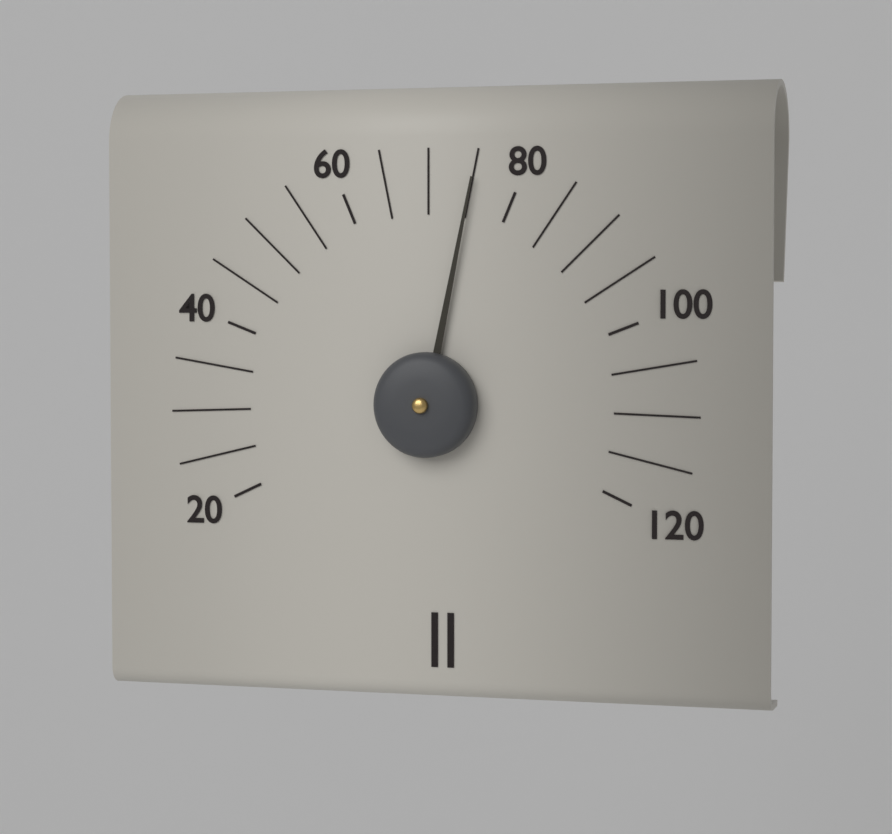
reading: 75 (no unit)
